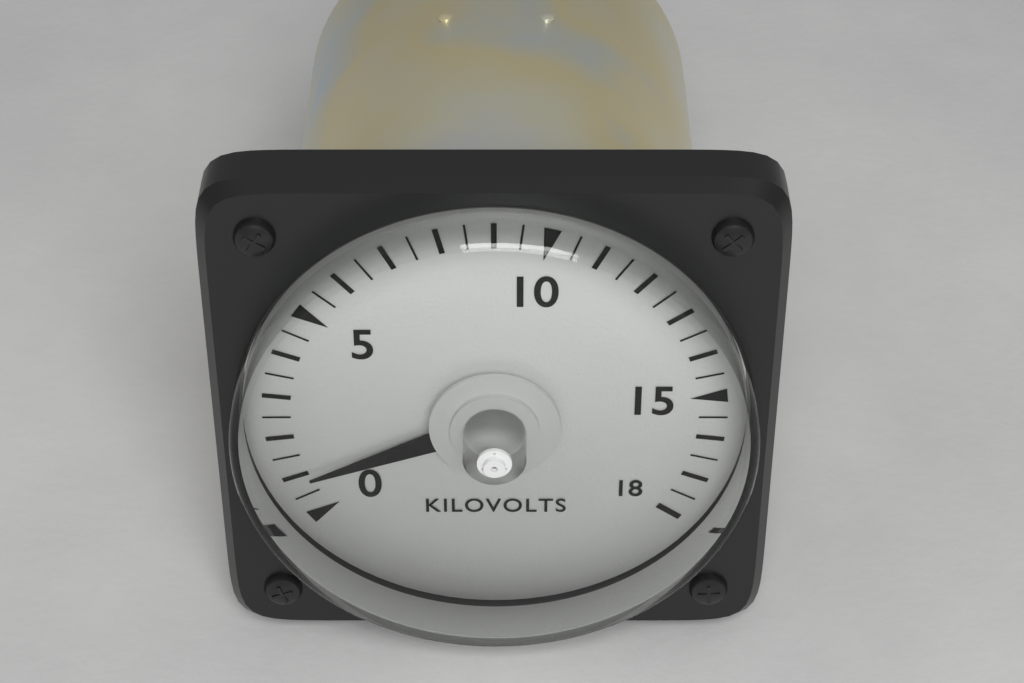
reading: 0.9 kV
